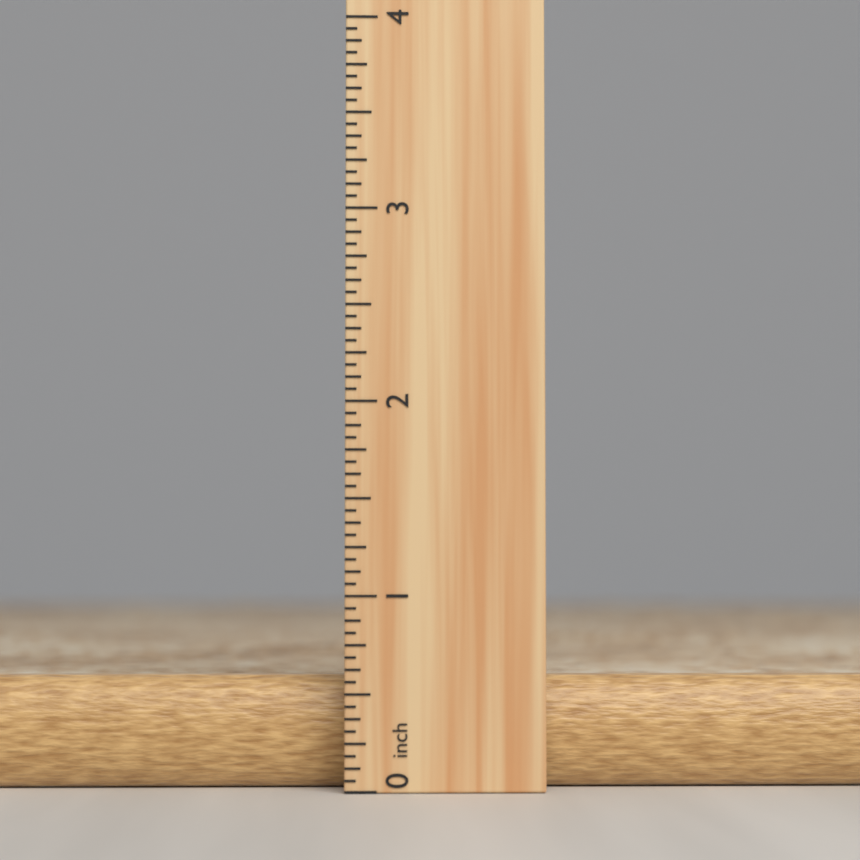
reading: 0.6875 inch
